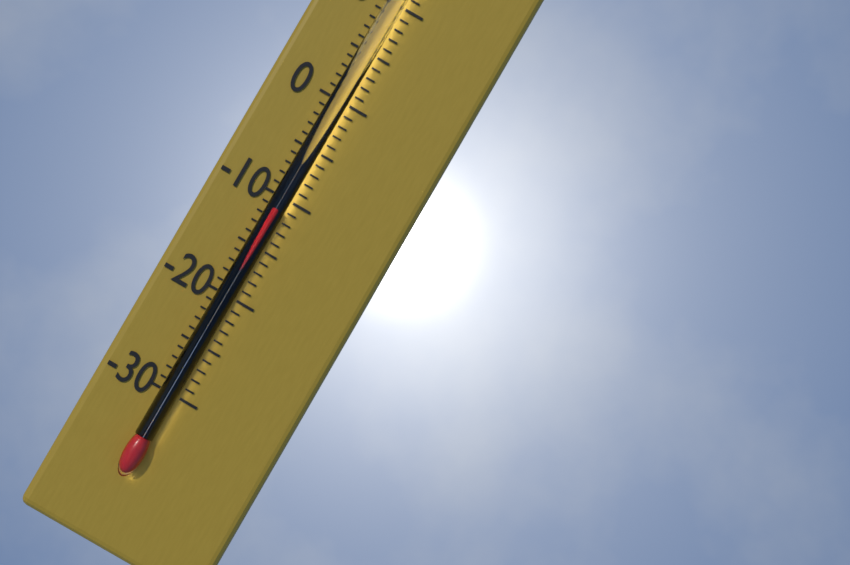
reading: -11 °C
